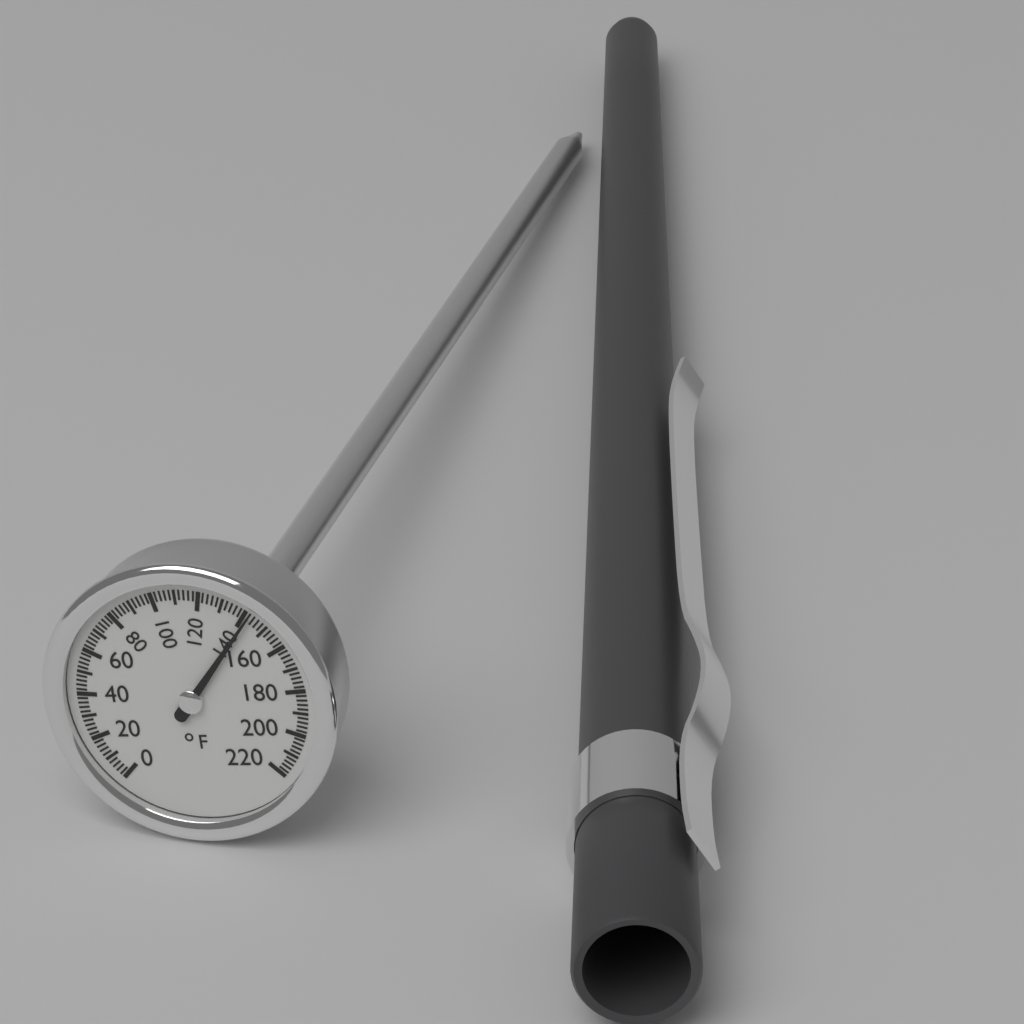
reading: 142 °F
